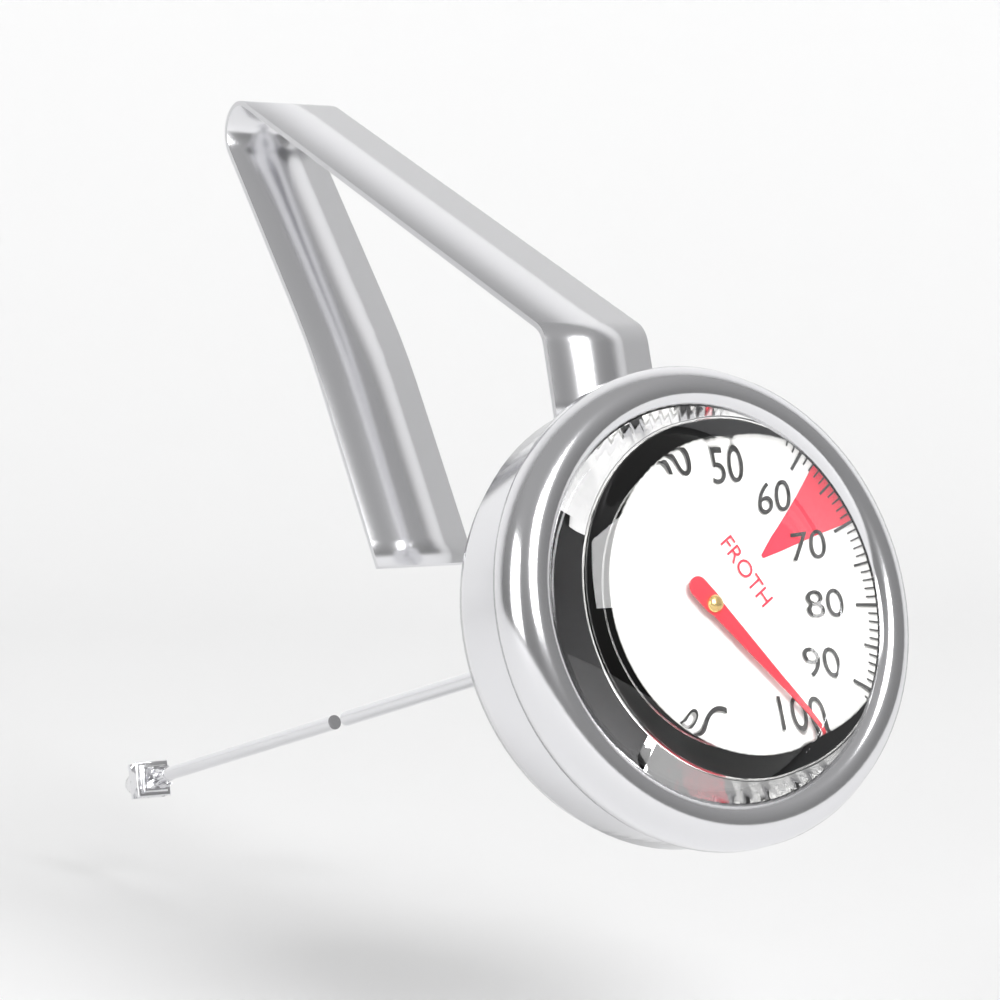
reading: 99 °C
